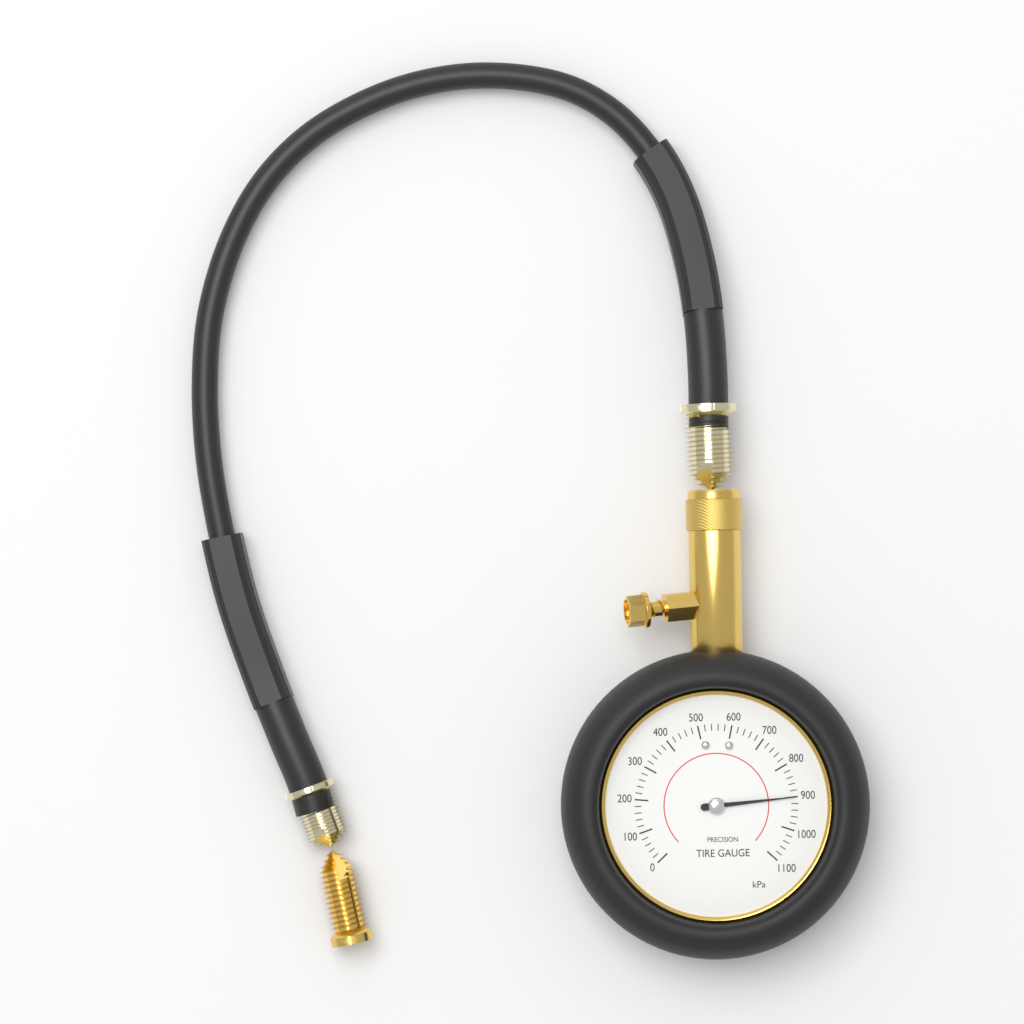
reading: 900 kPa
